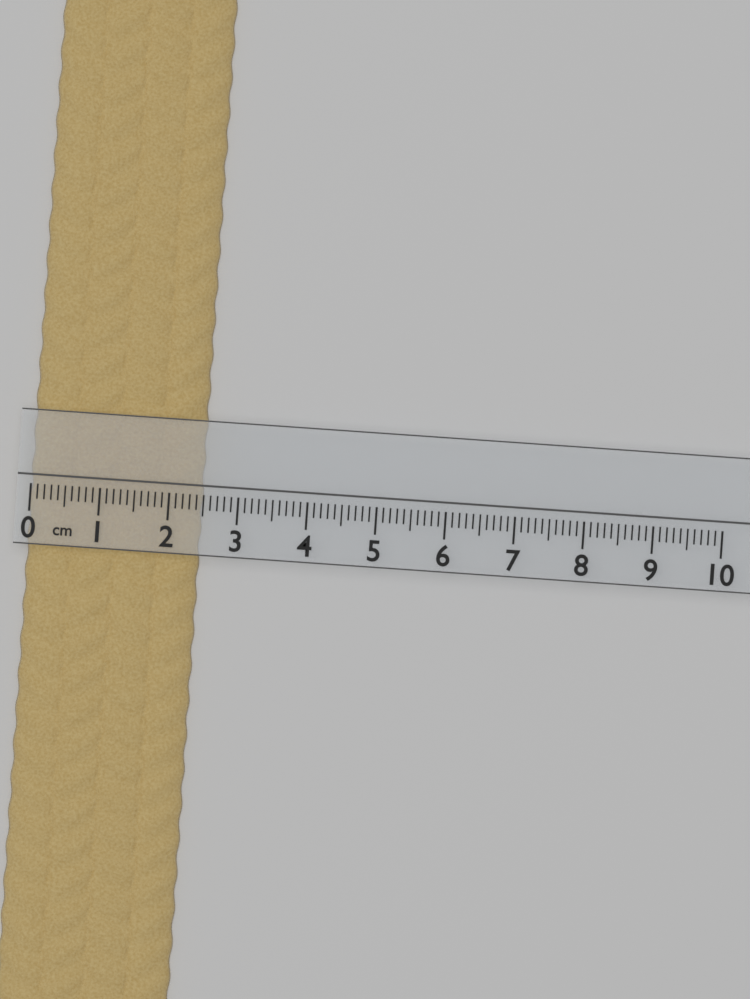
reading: 2.5 cm
